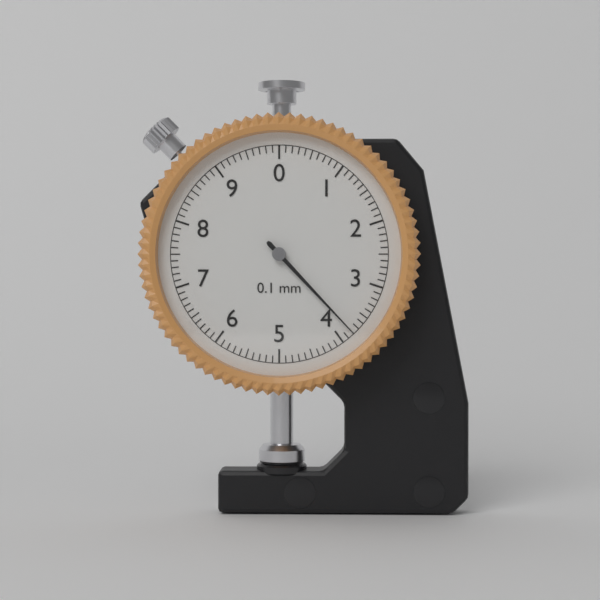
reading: 3.8 mm
